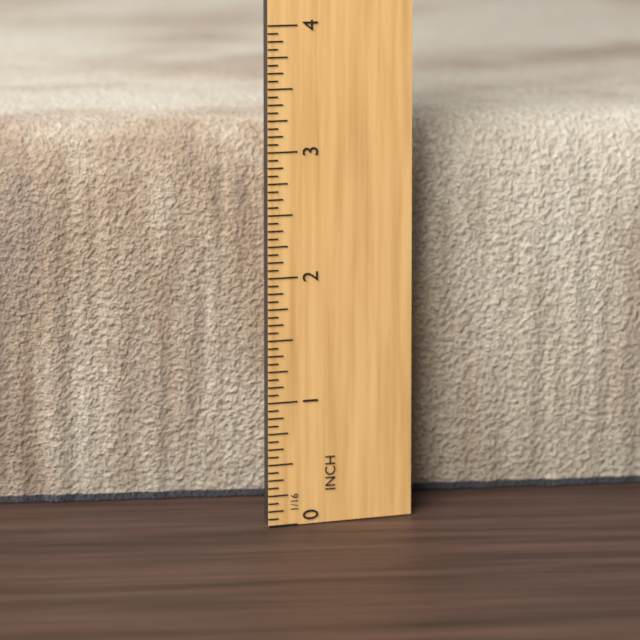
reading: 3.1250 in
